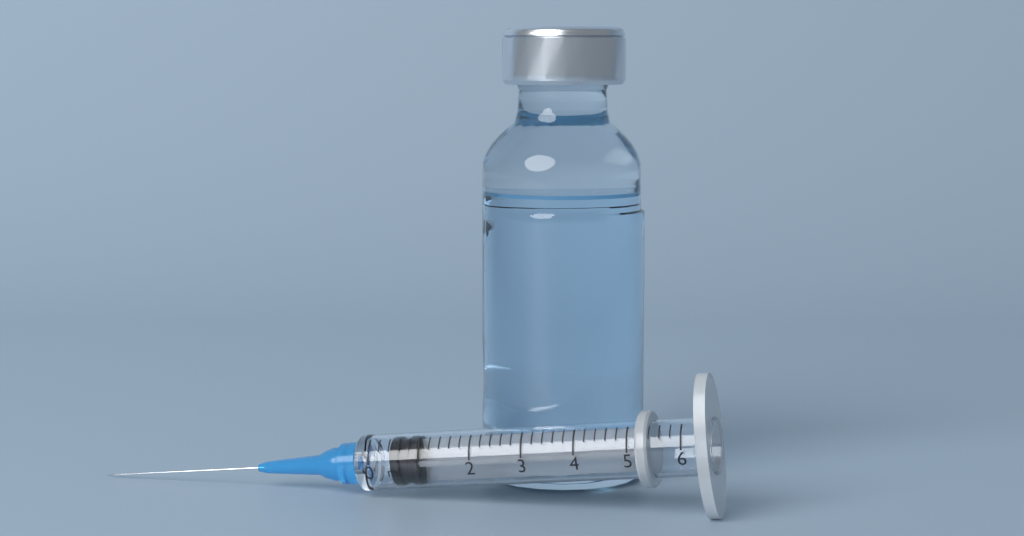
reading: 0.4 ml
